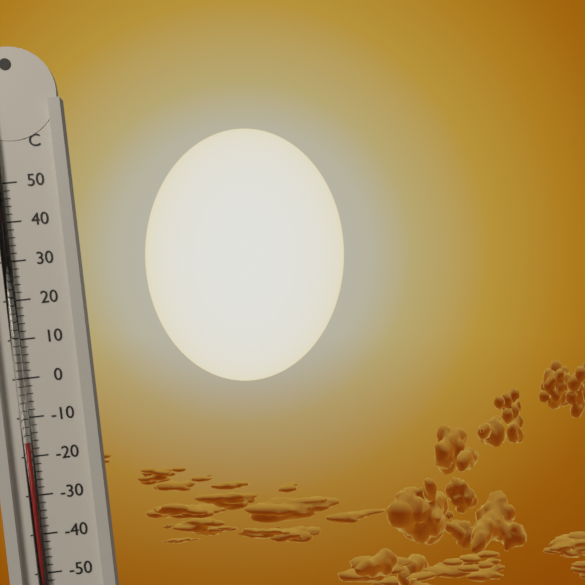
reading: -16 °C
